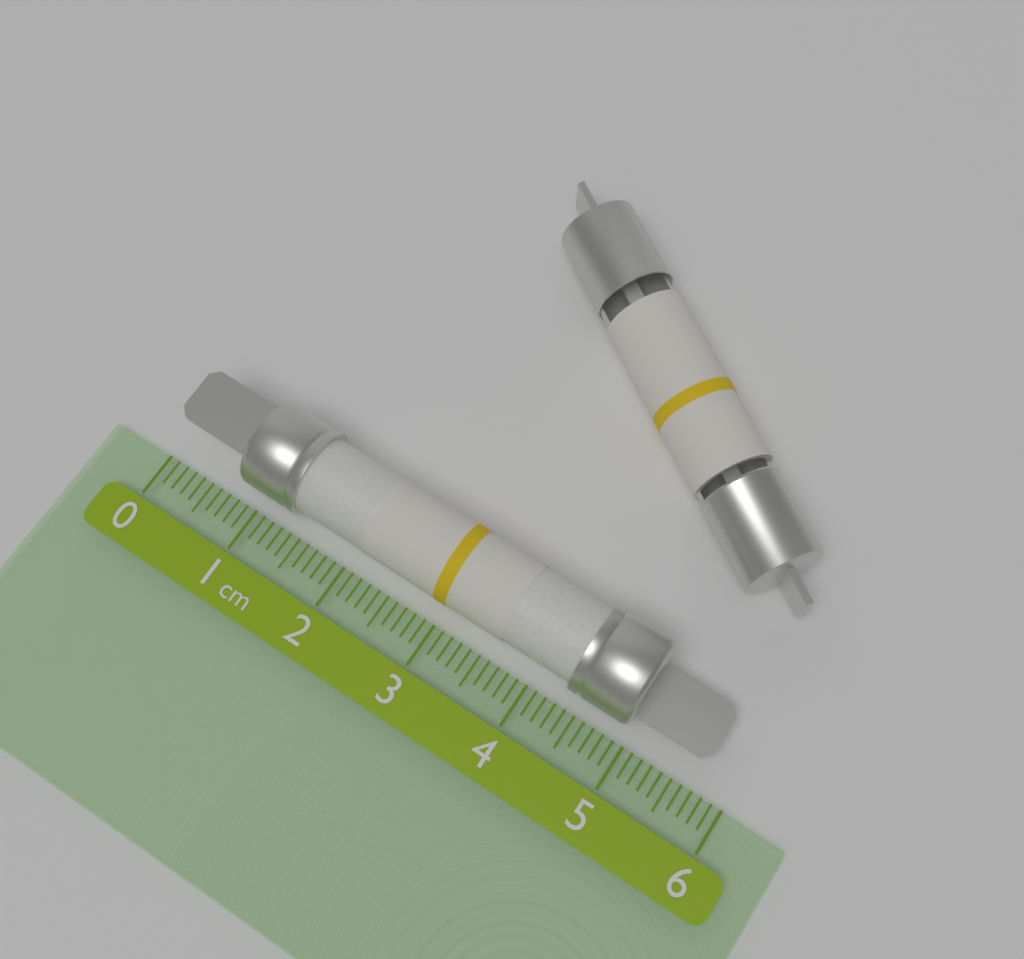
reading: 5.7 cm
